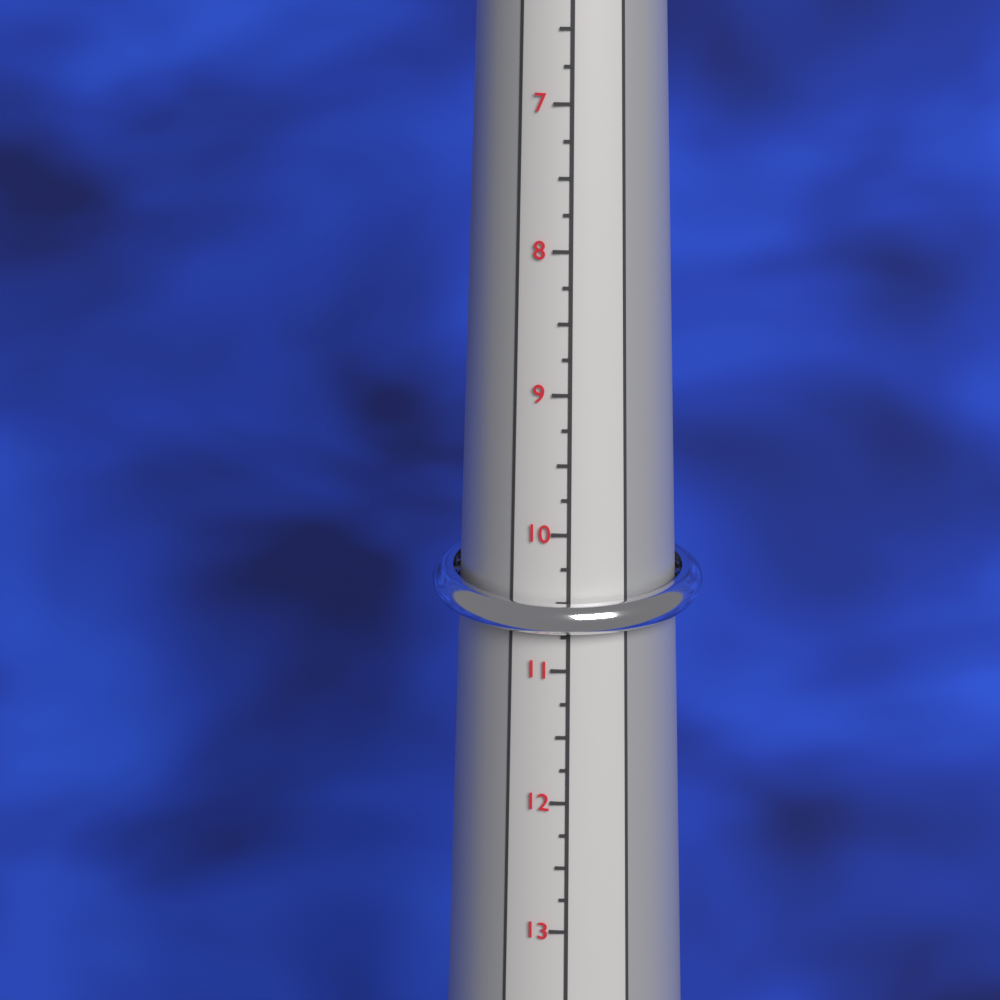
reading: 11.00 (no unit)
